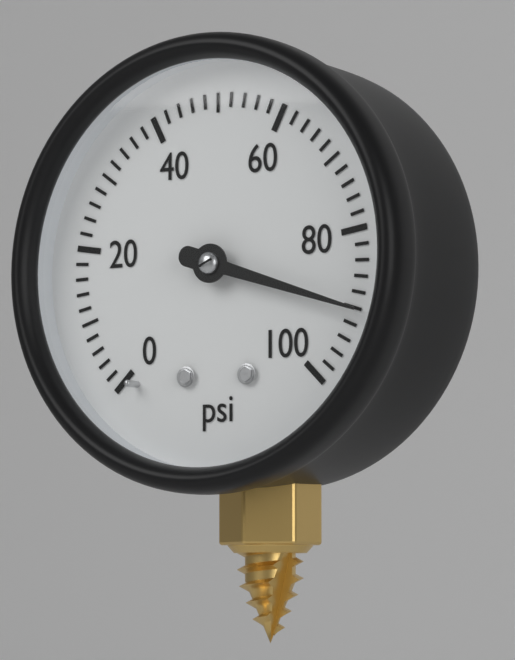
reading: 90 psi
